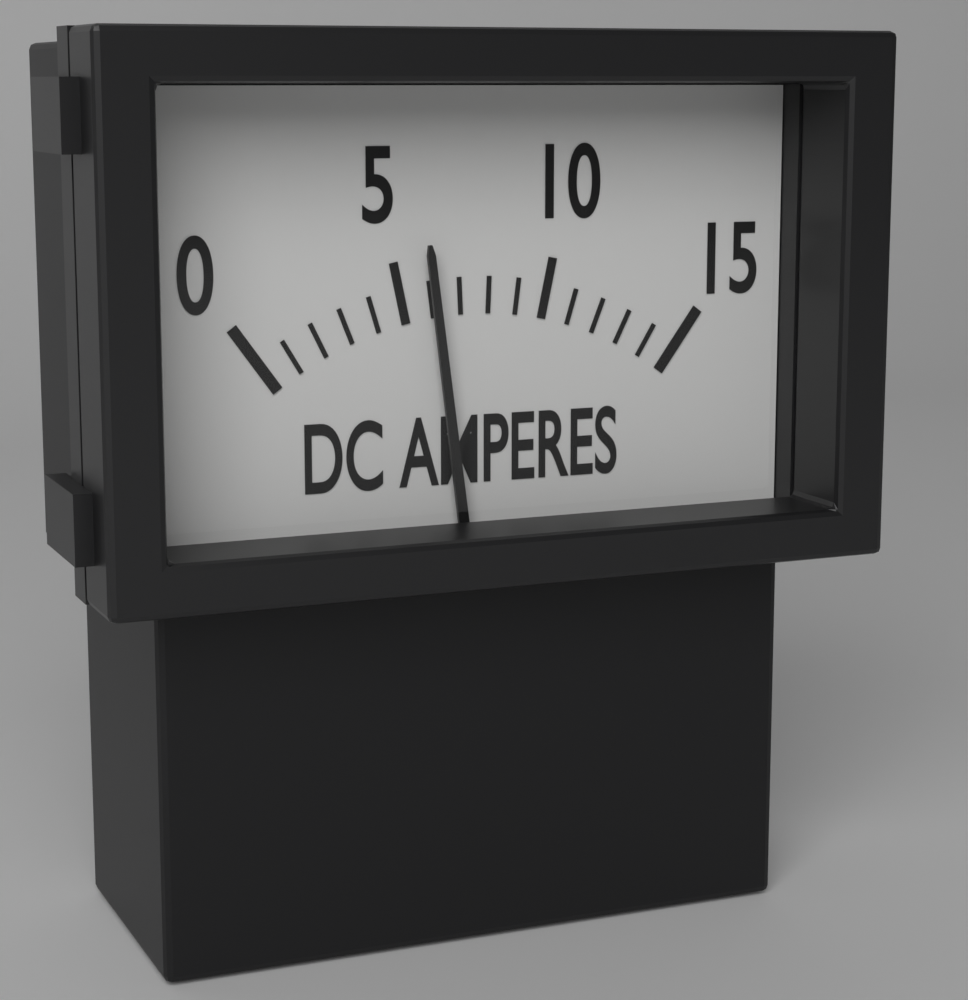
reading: 6 A
